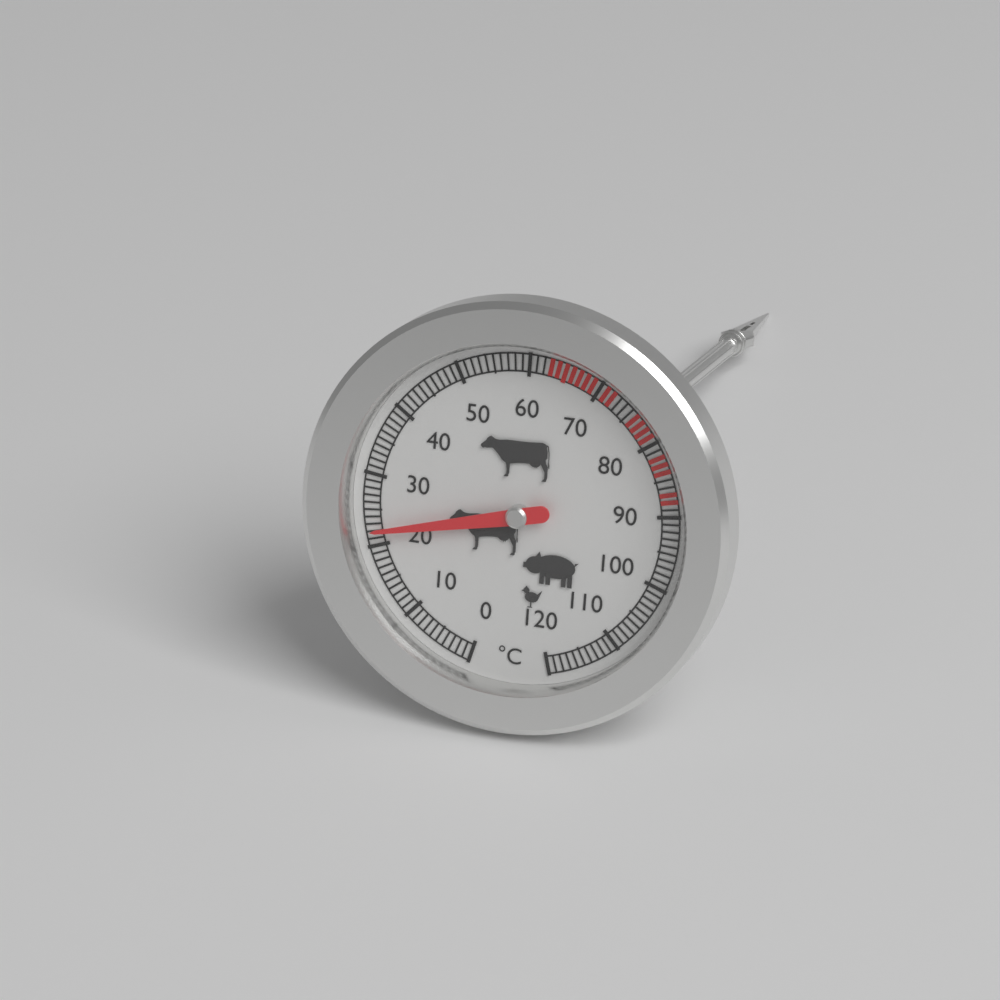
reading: 22 °C
